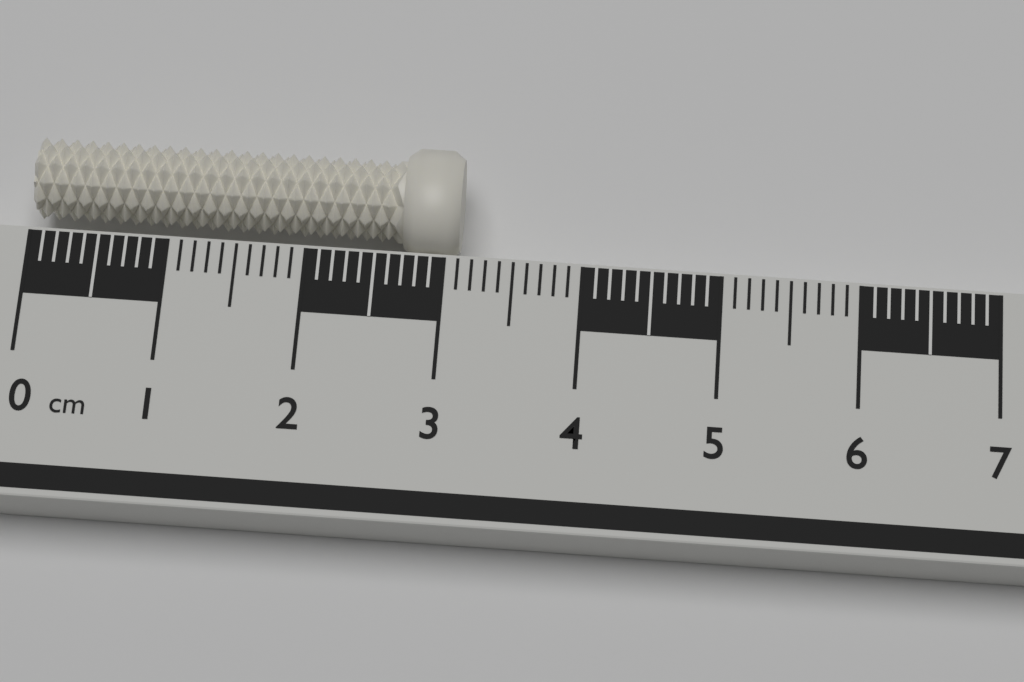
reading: 3.1 cm
